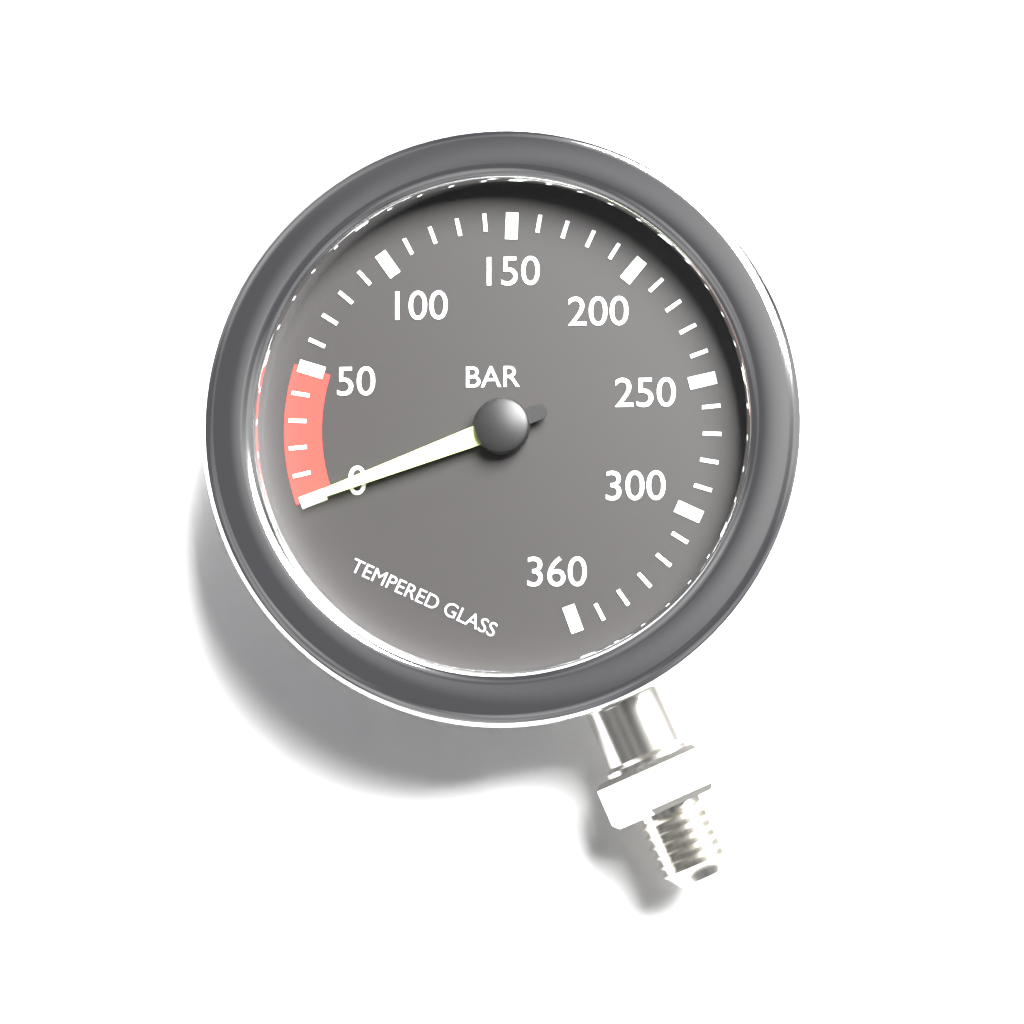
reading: 0 bar
